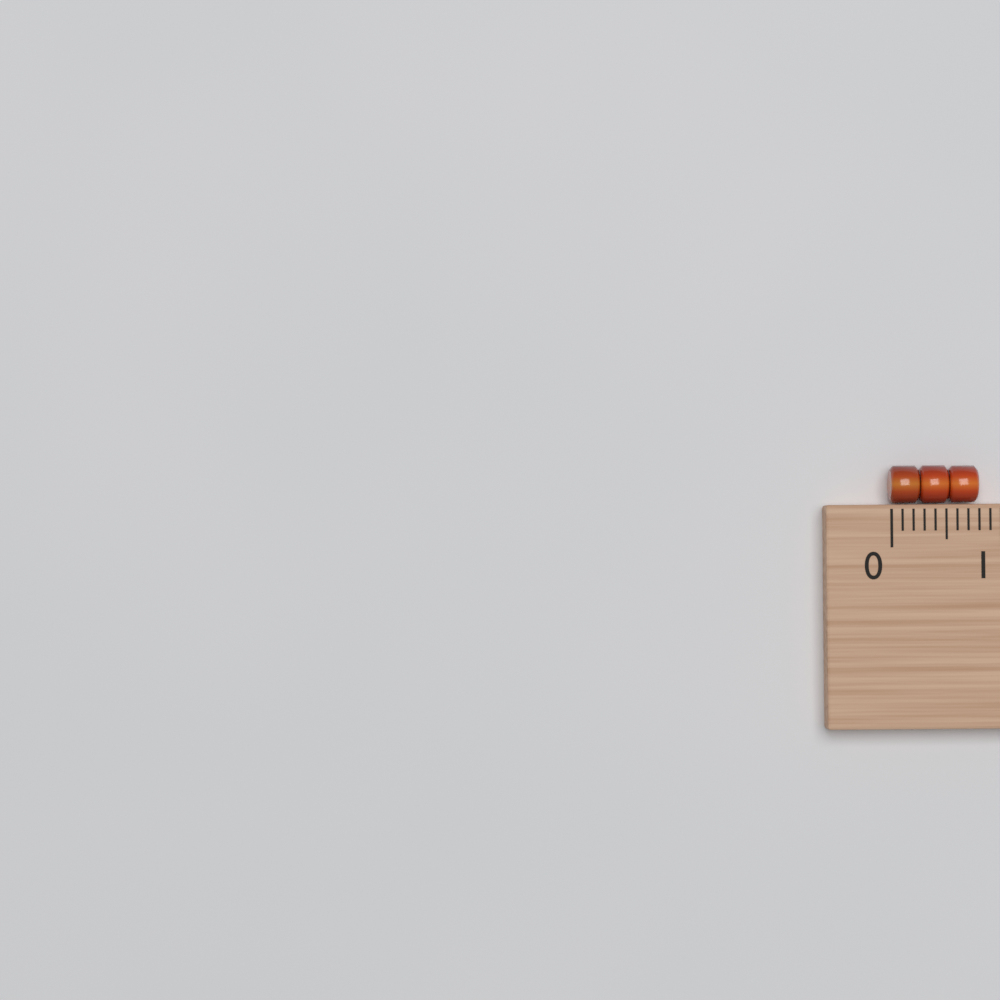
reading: 0.8 (no unit)
